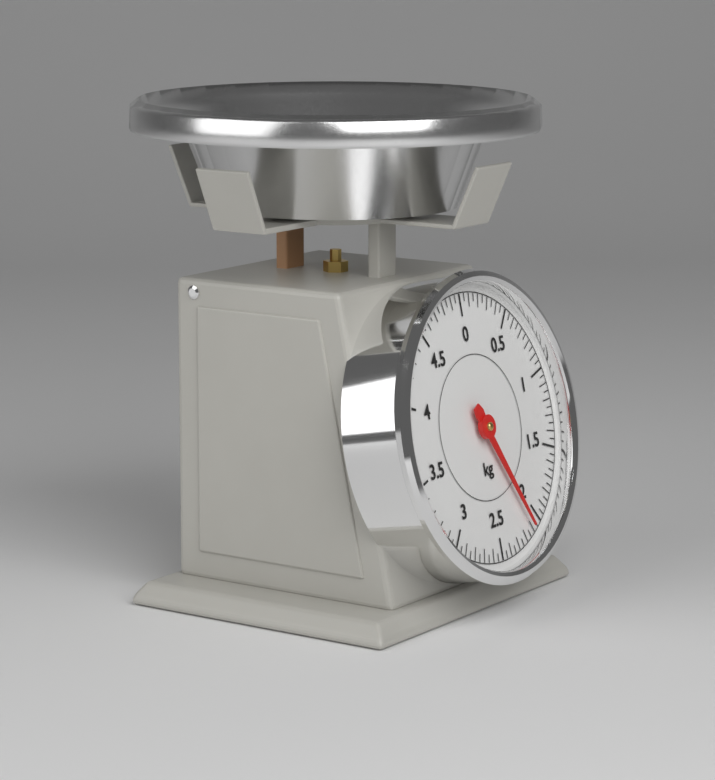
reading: 2.10 kg
